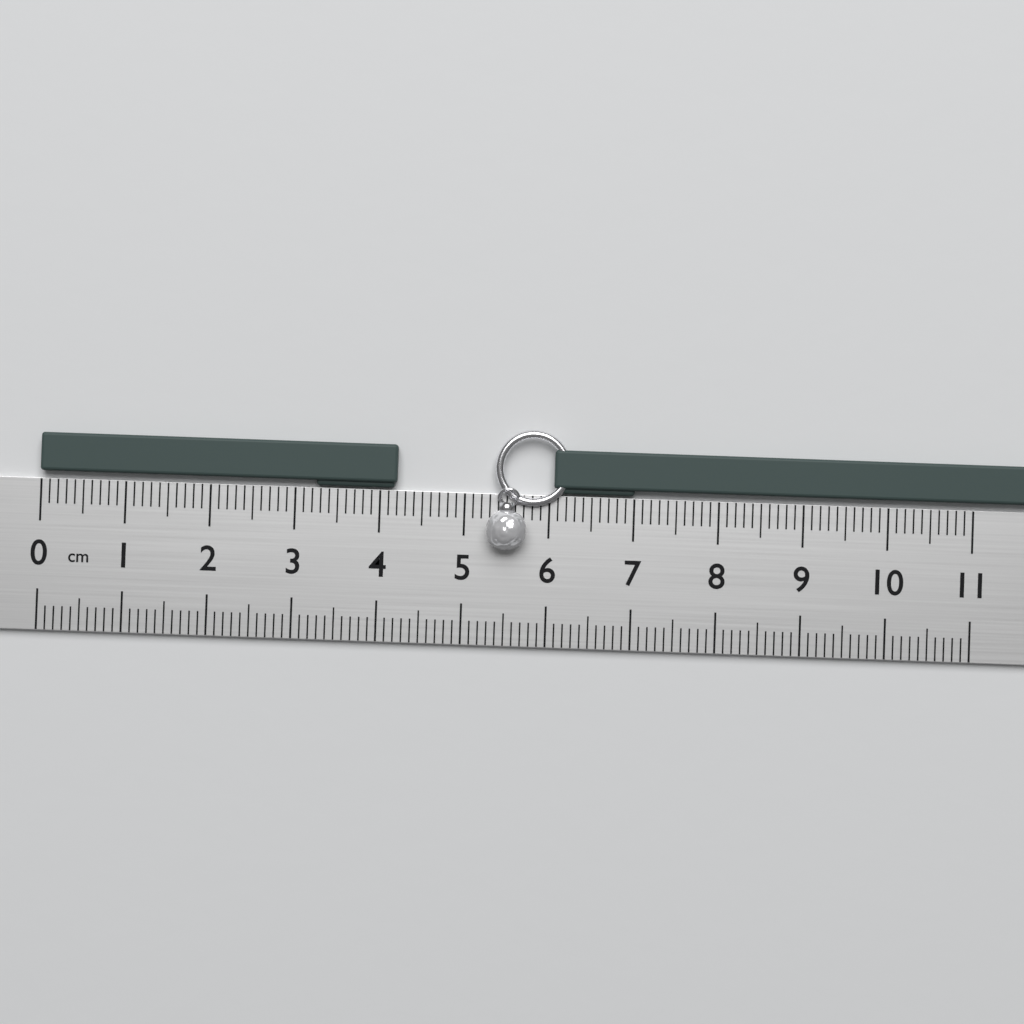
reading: 4.2 cm
